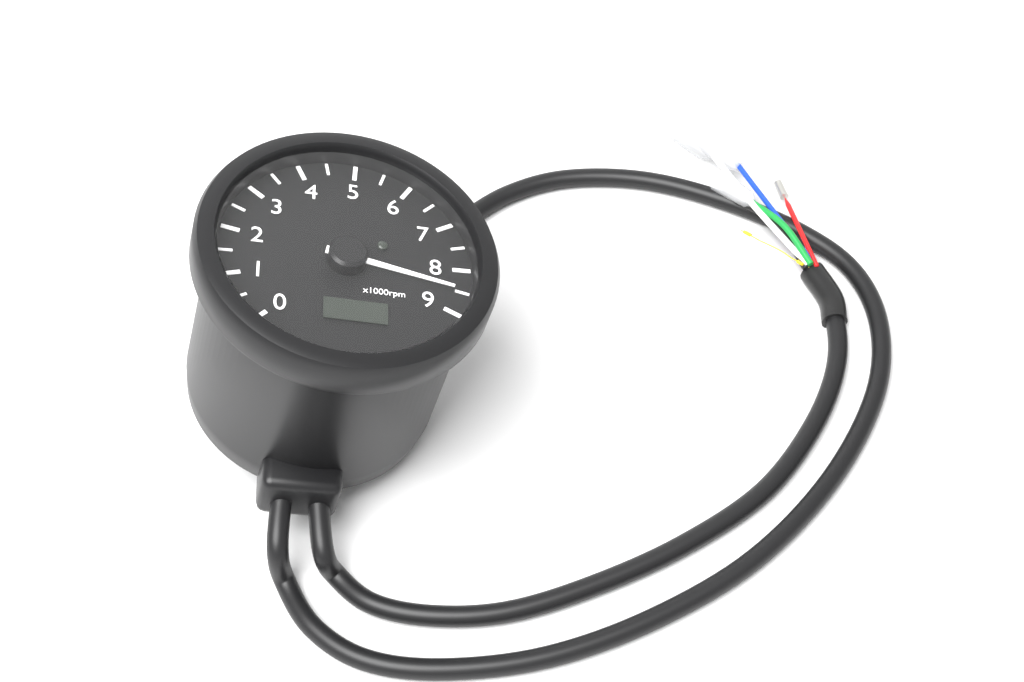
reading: 8500 rpm
